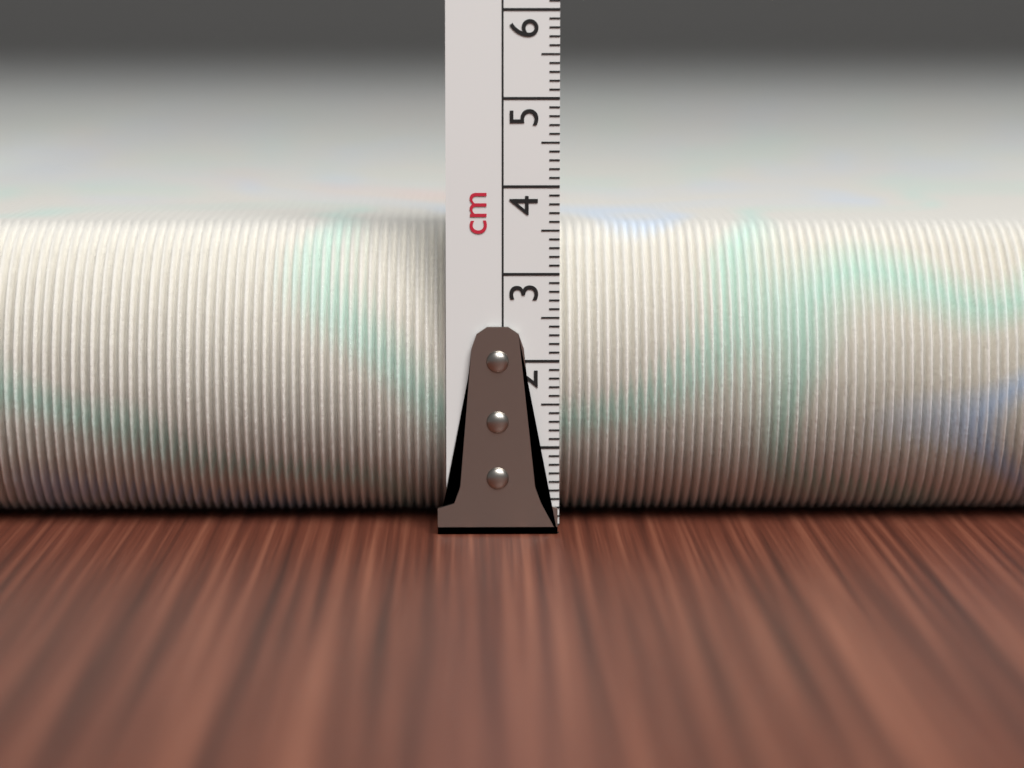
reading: 3.5 cm
